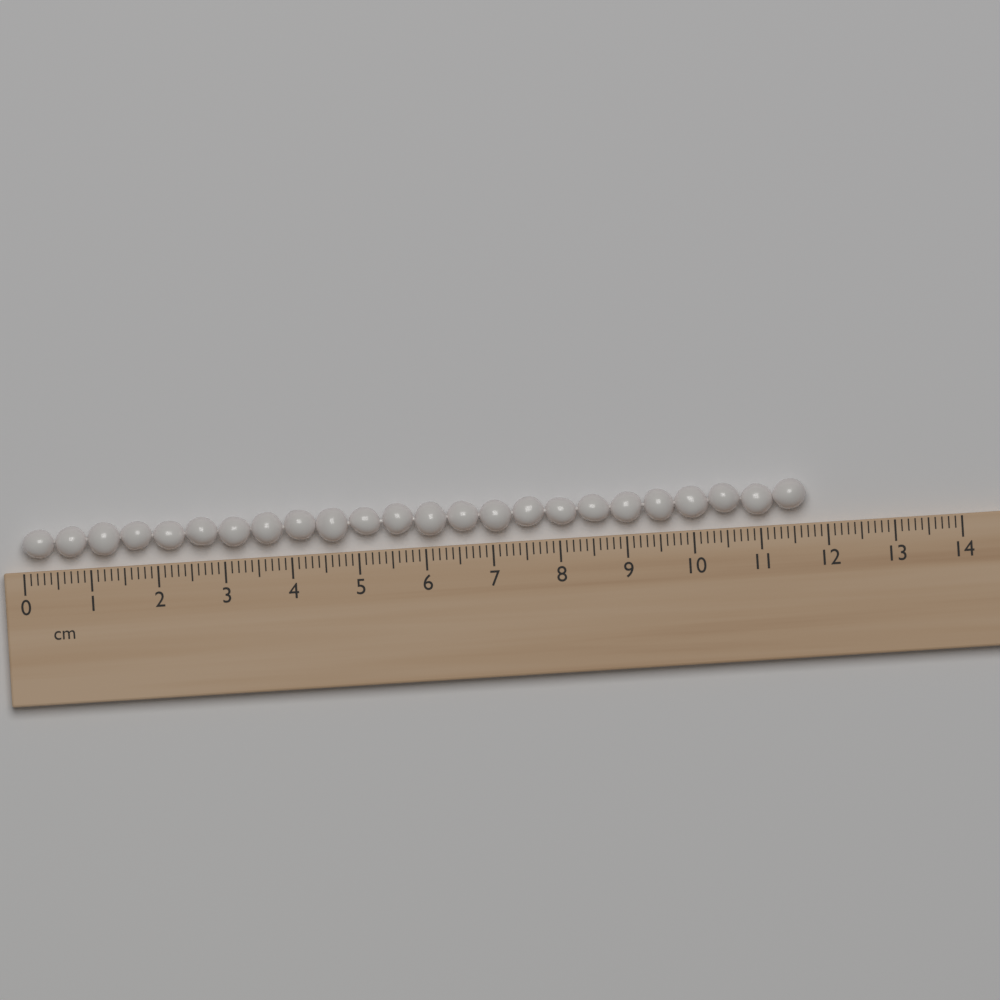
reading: 11.7 cm
